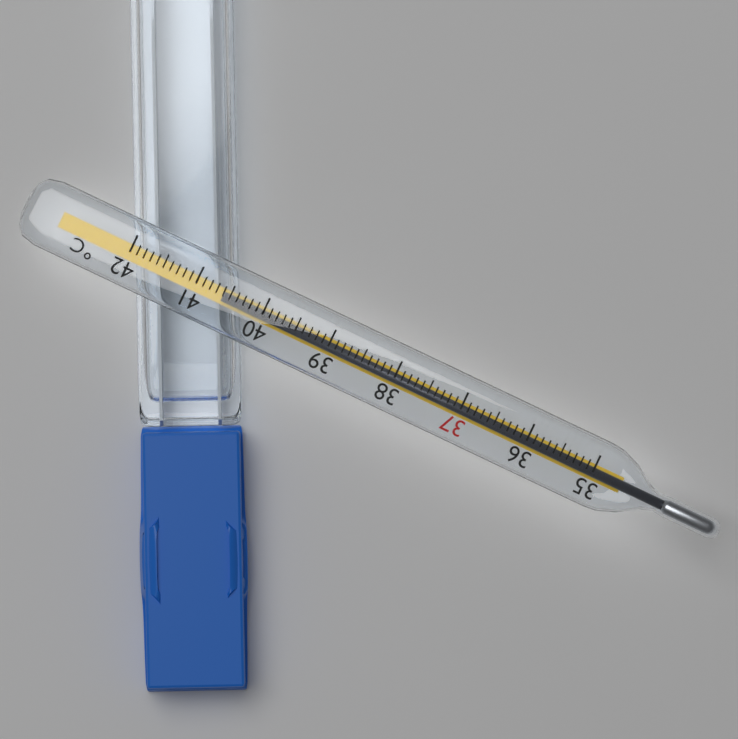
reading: 40.6 °C
